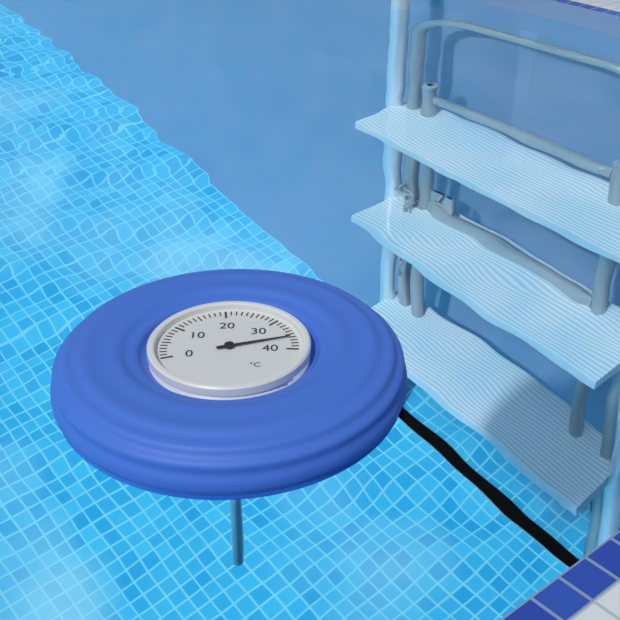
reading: 36 °C
